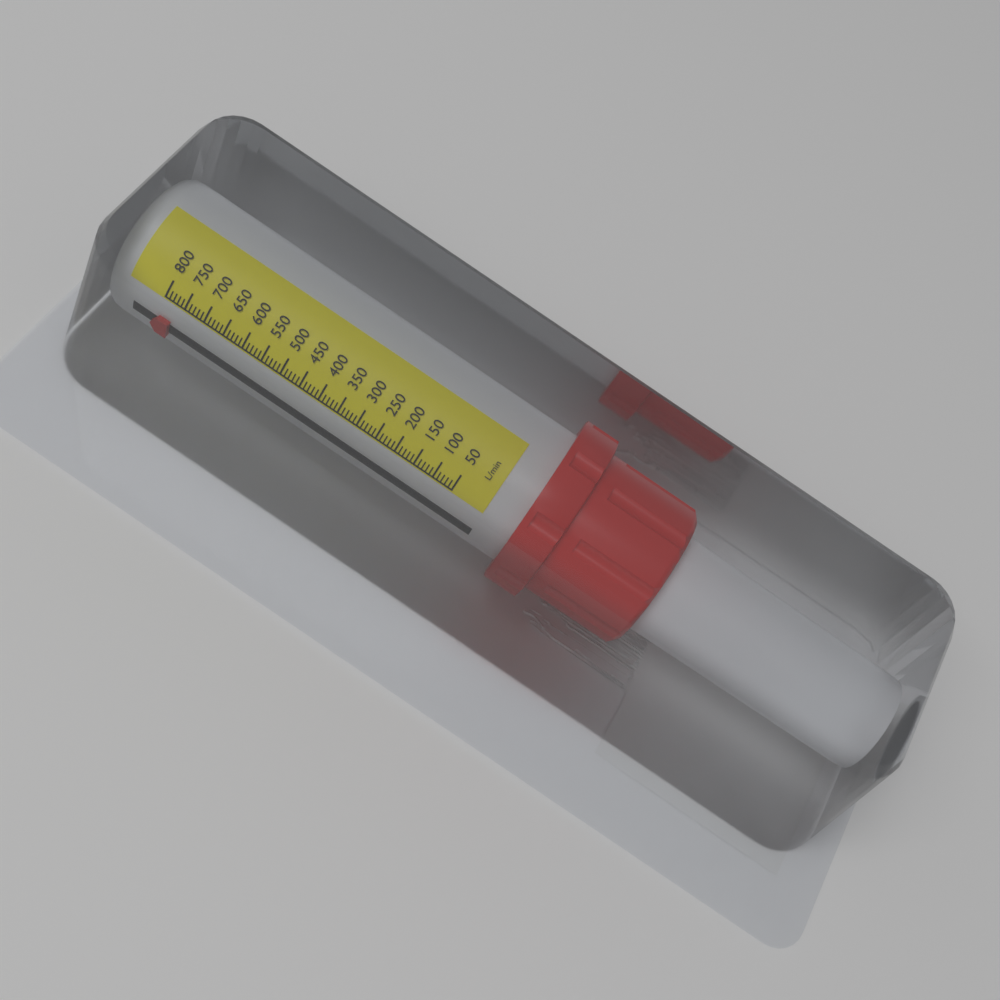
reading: 770 L/min
